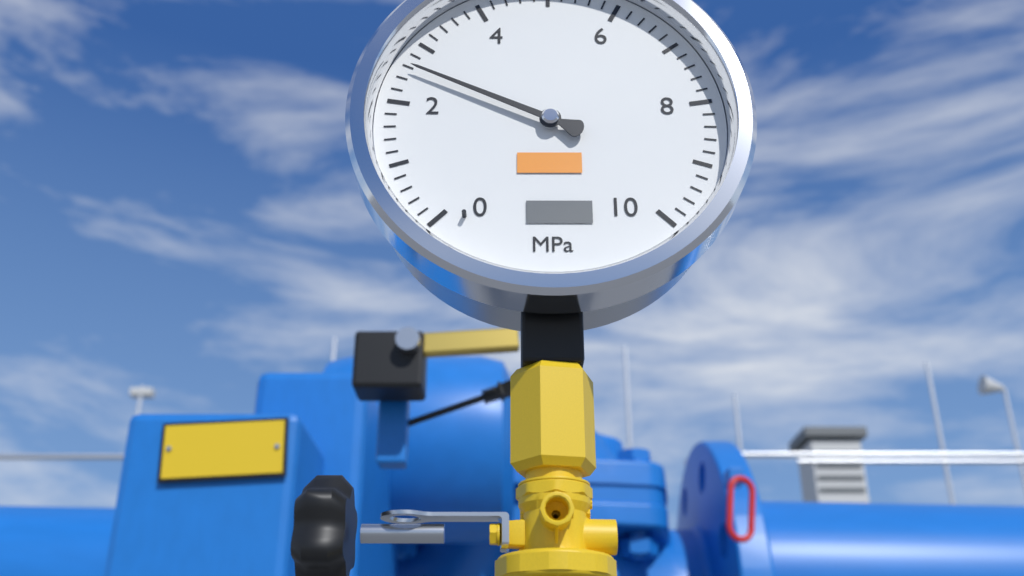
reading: 2.6 MPa
